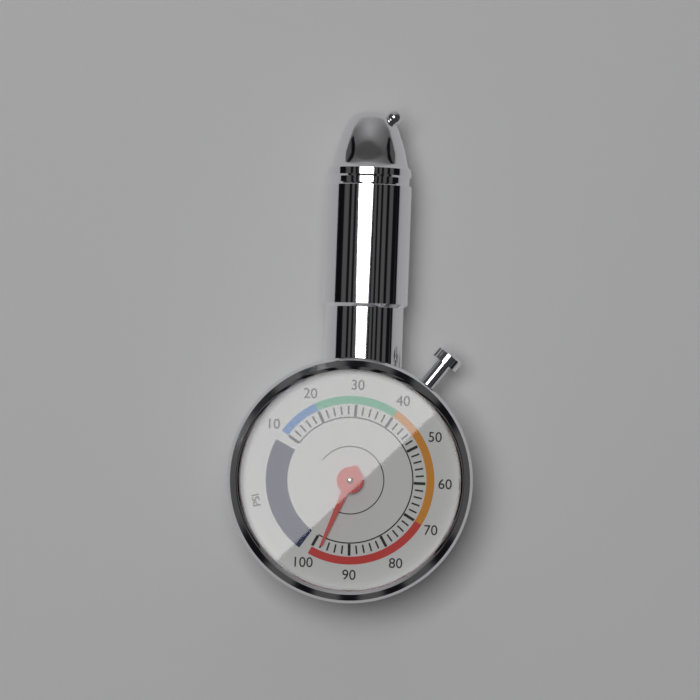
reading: 98 psi
